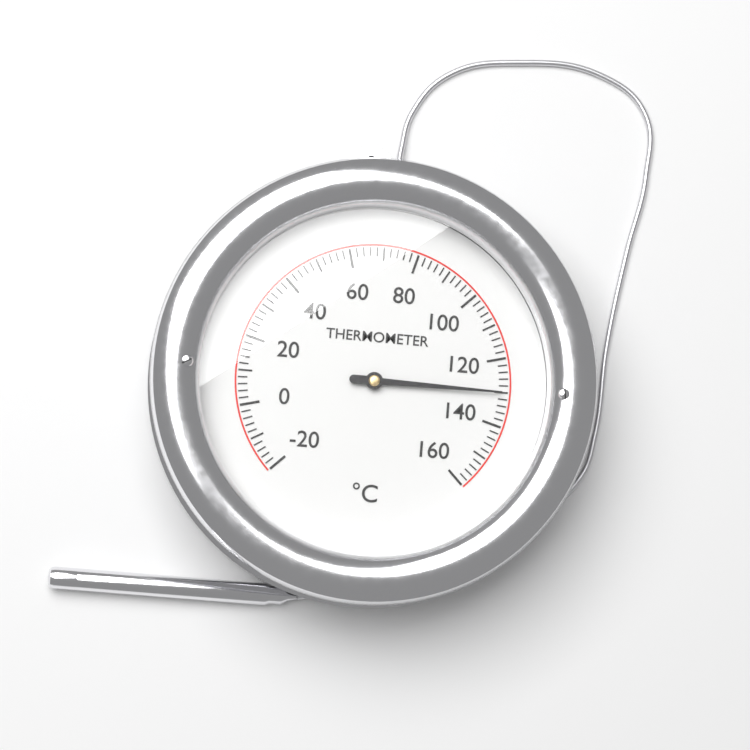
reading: 130 °C
